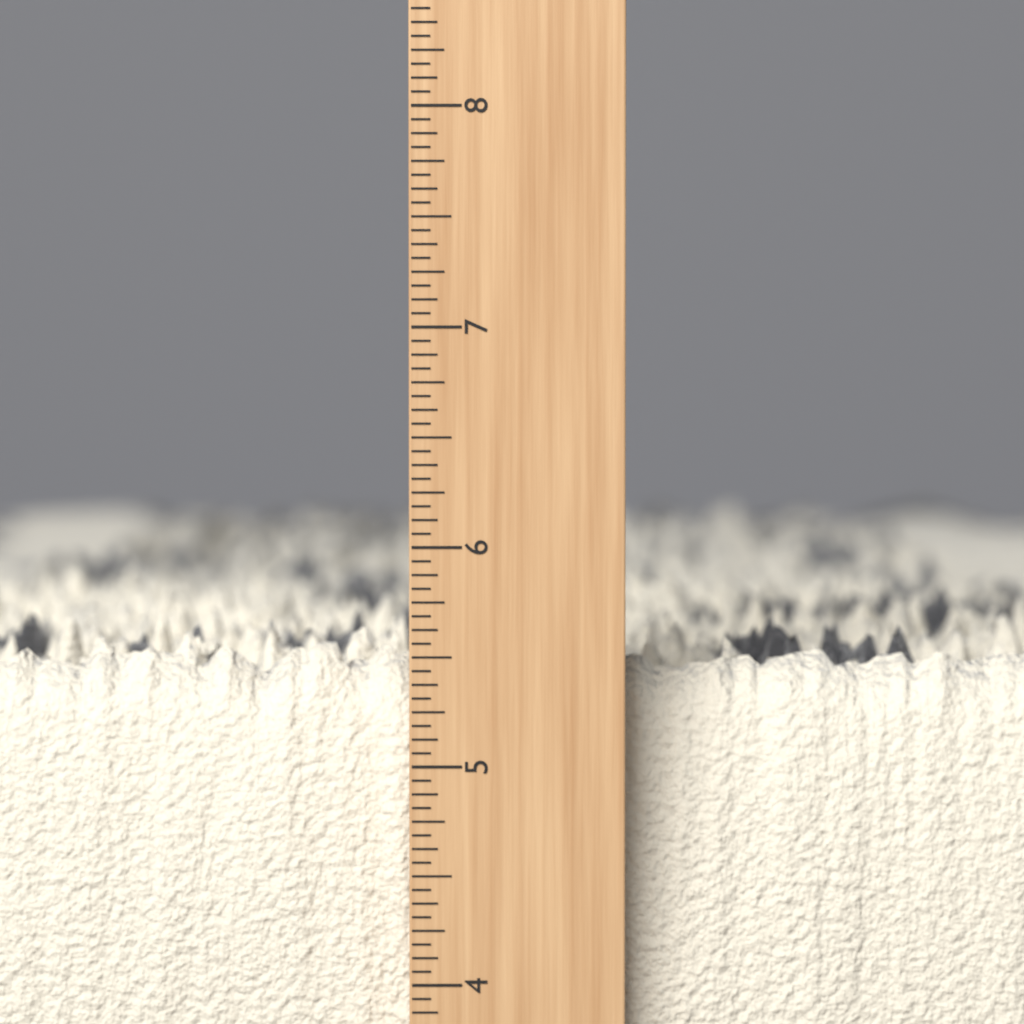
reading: 5.6250 inch
